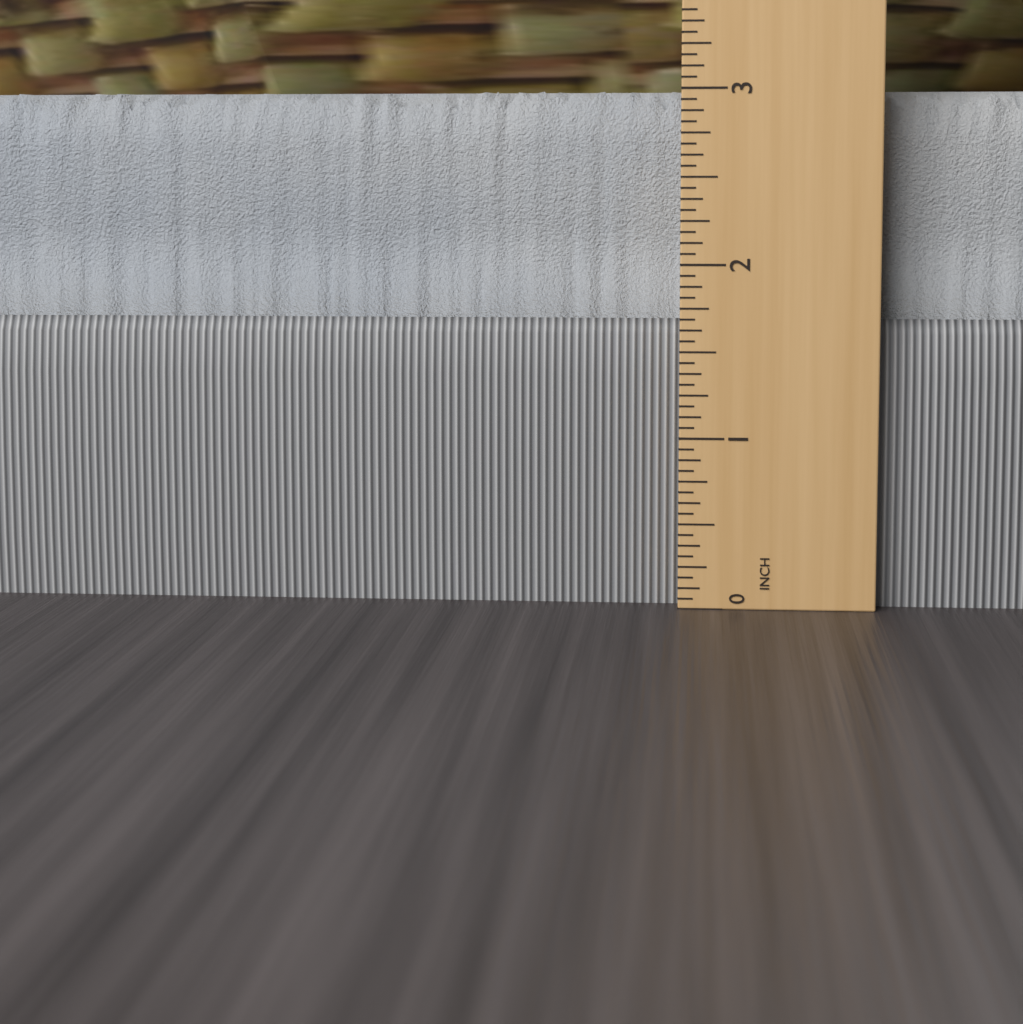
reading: 3.0000 in
